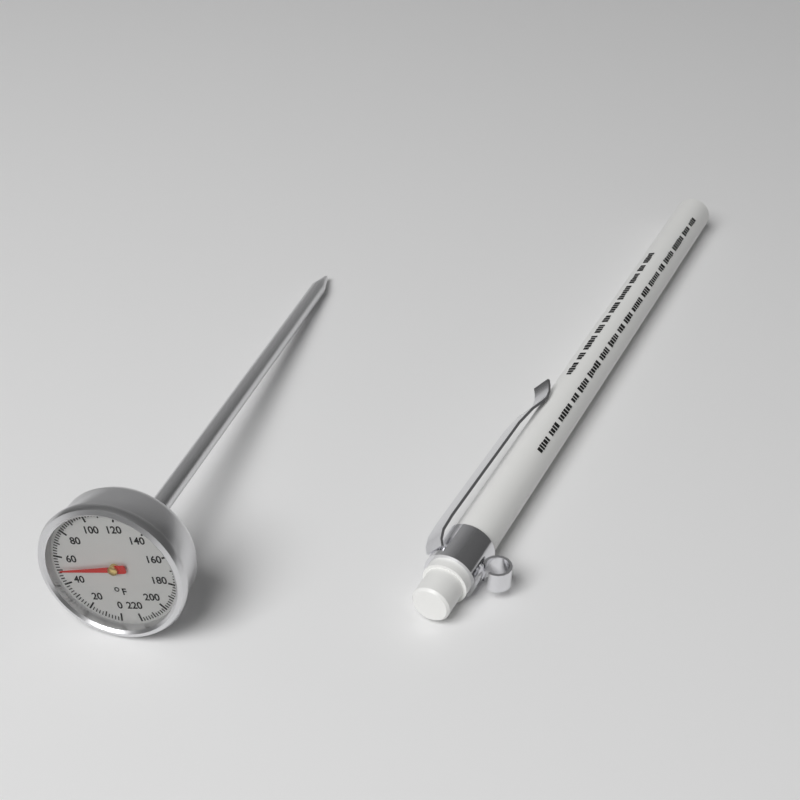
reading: 50 °F
